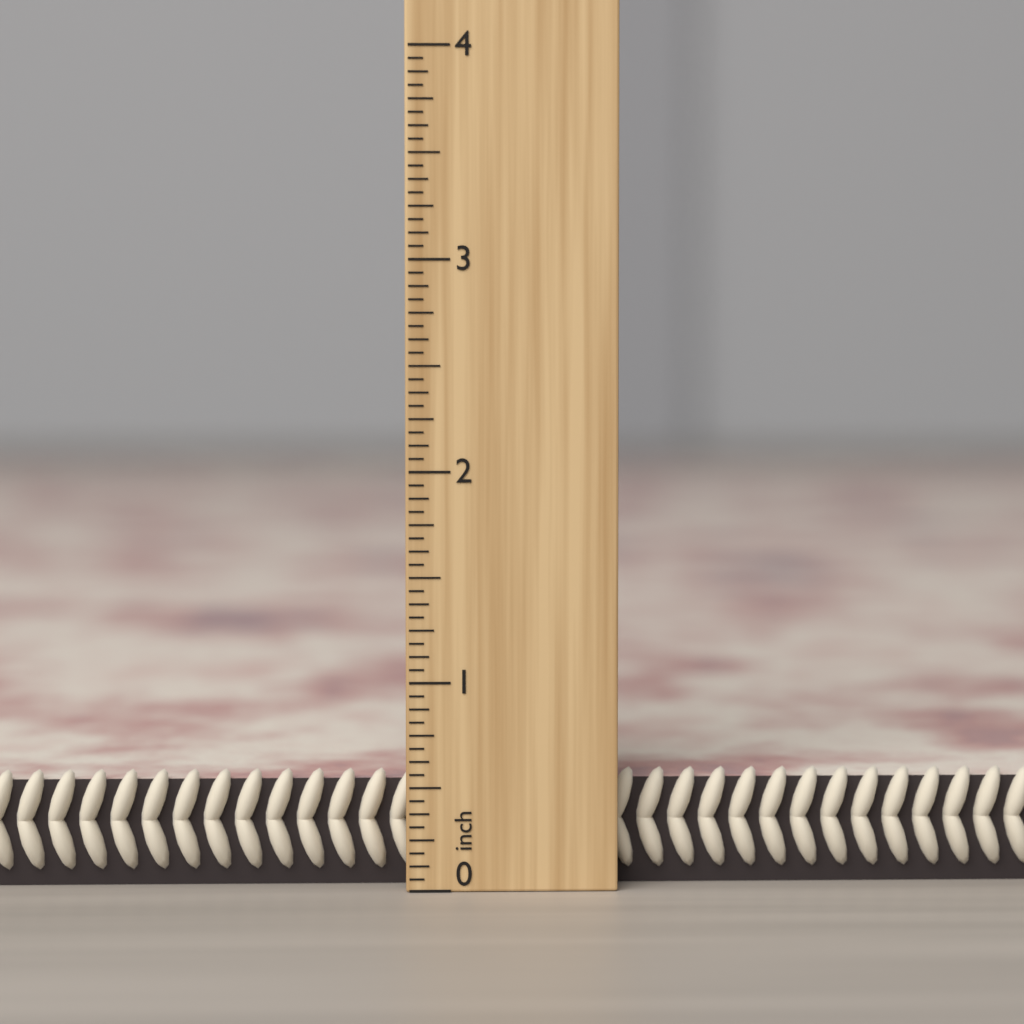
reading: 0.5625 inch
